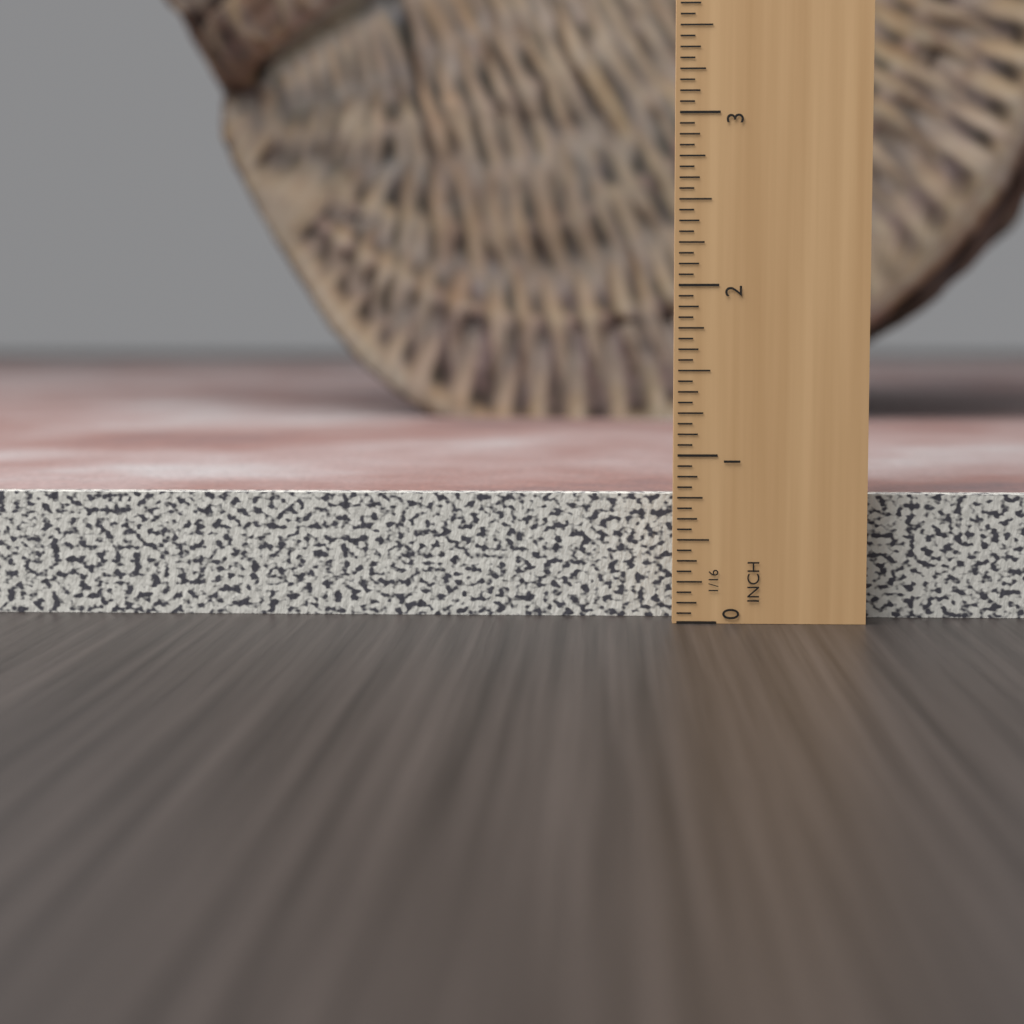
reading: 0.7500 in
